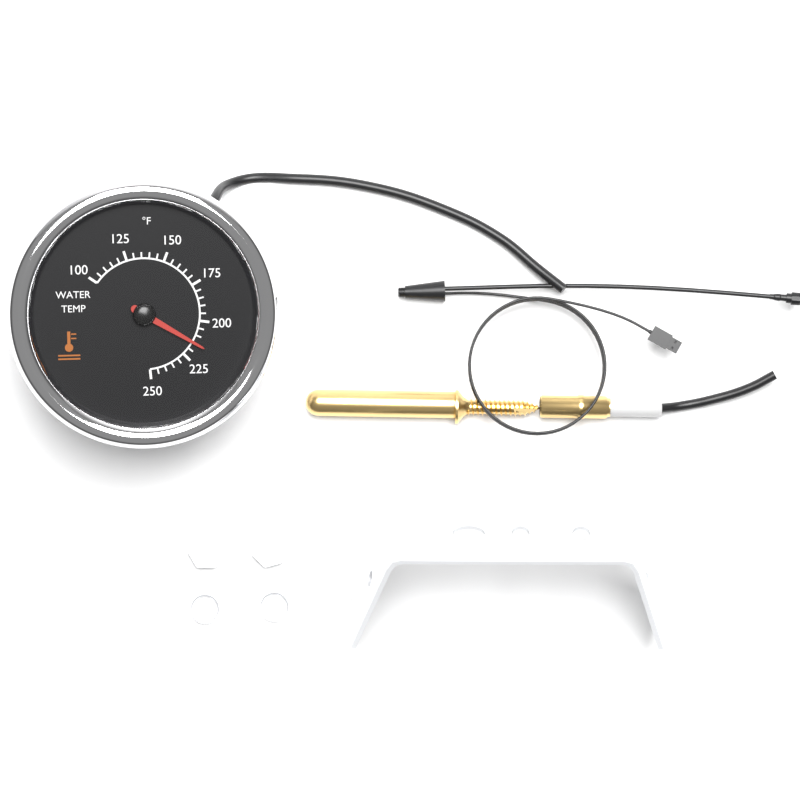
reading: 215 °F
